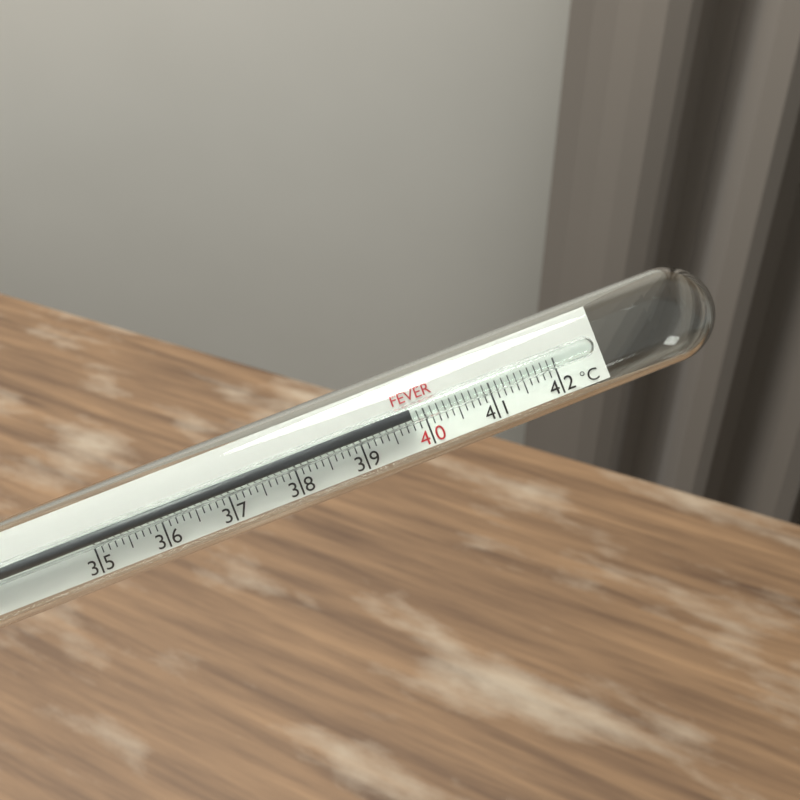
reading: 39.8 °C
